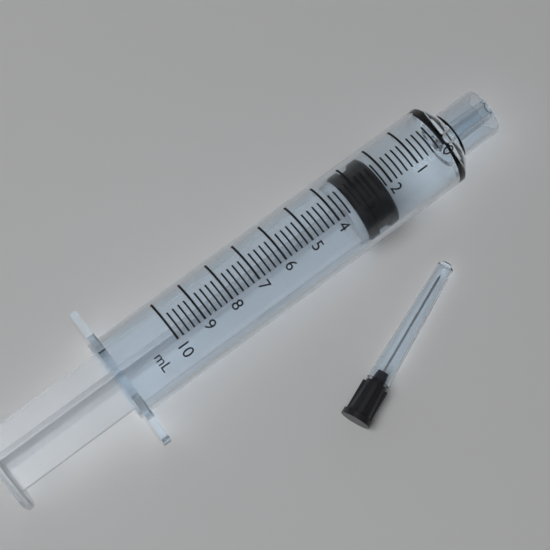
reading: 2.2 ml
